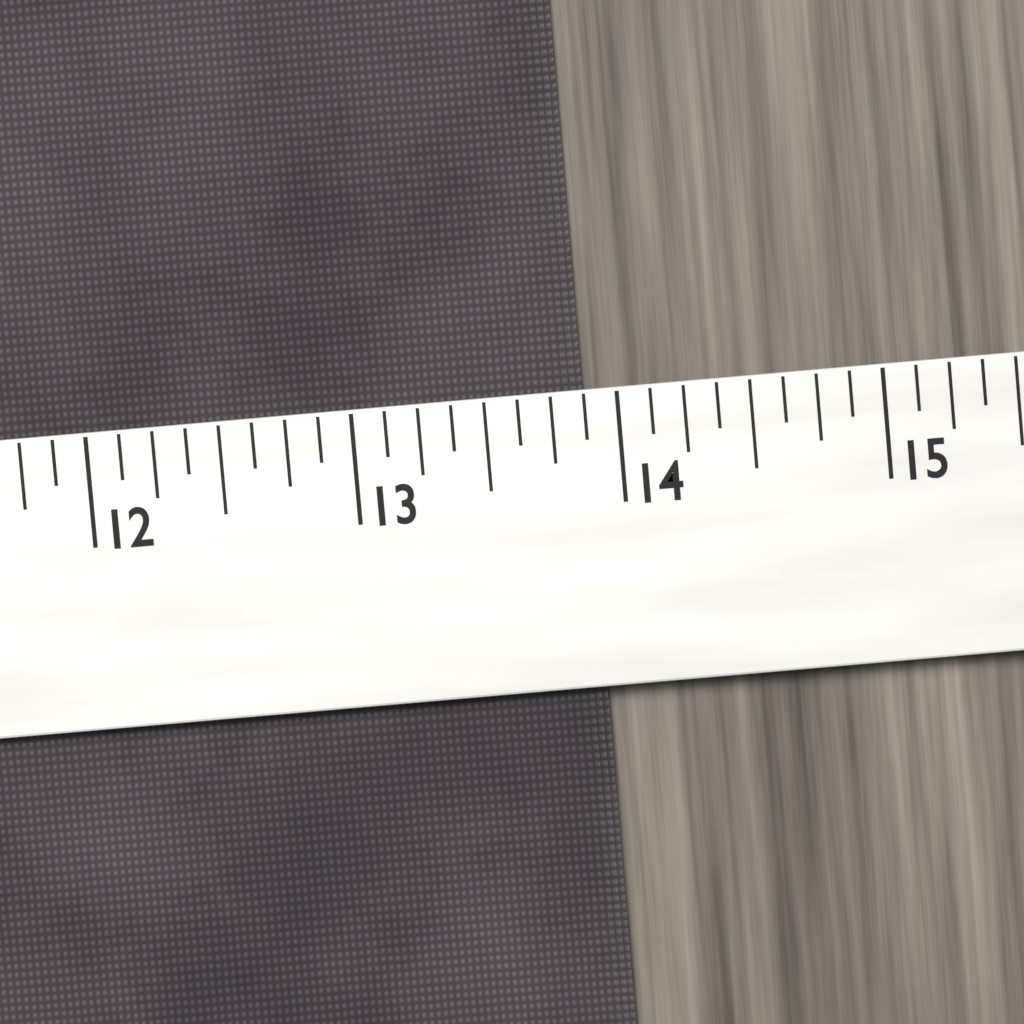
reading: 13.875 (no unit)
